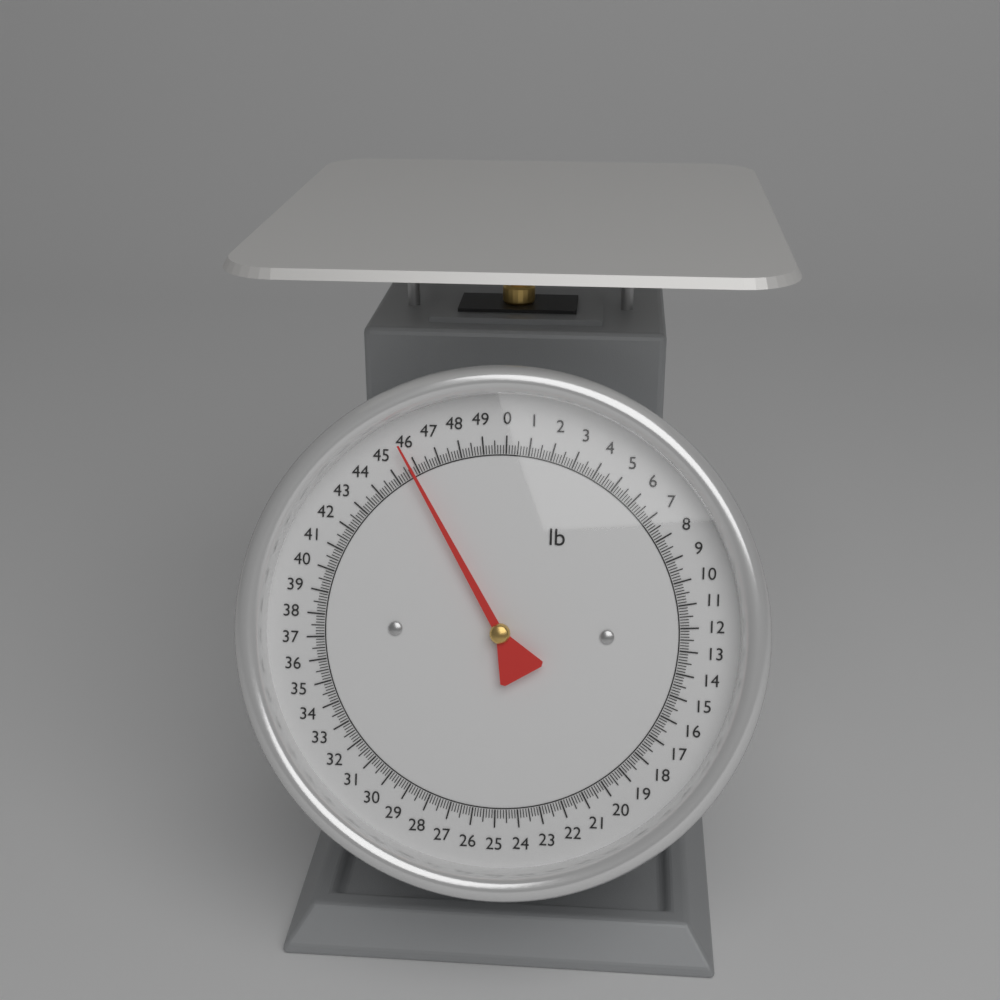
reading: 45.750 lb
